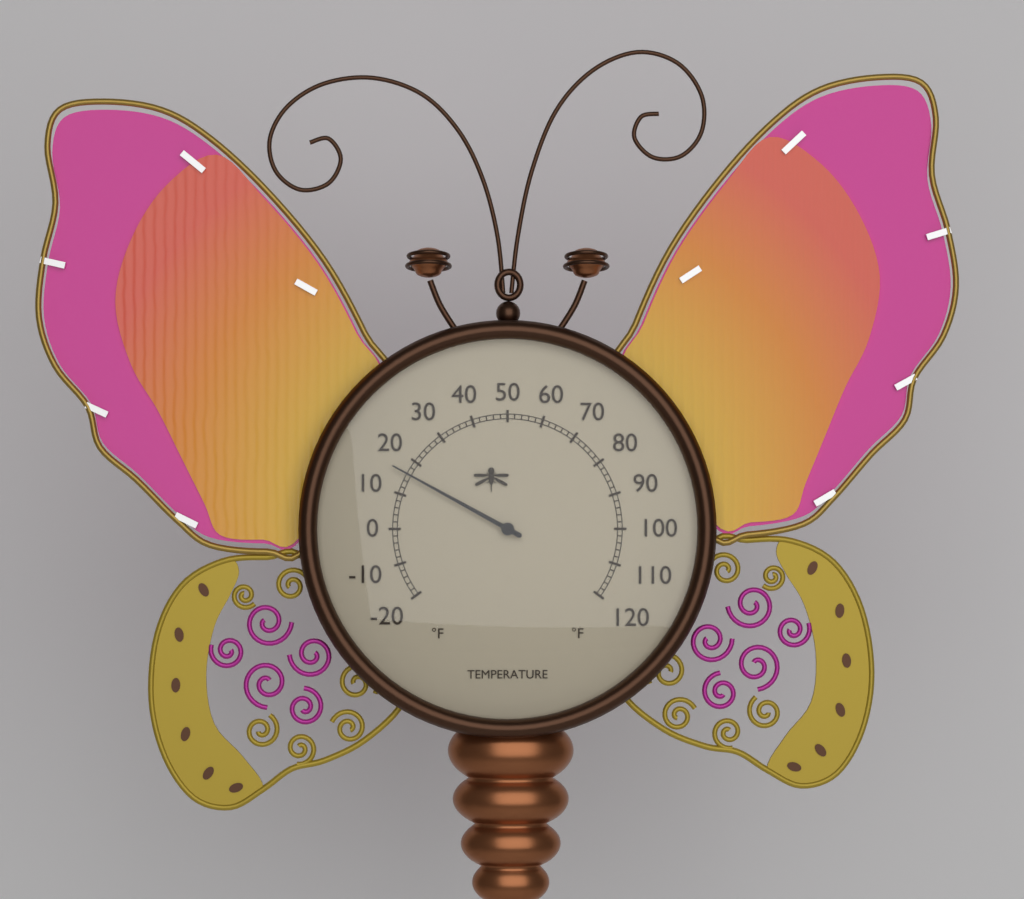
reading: 16 °F
